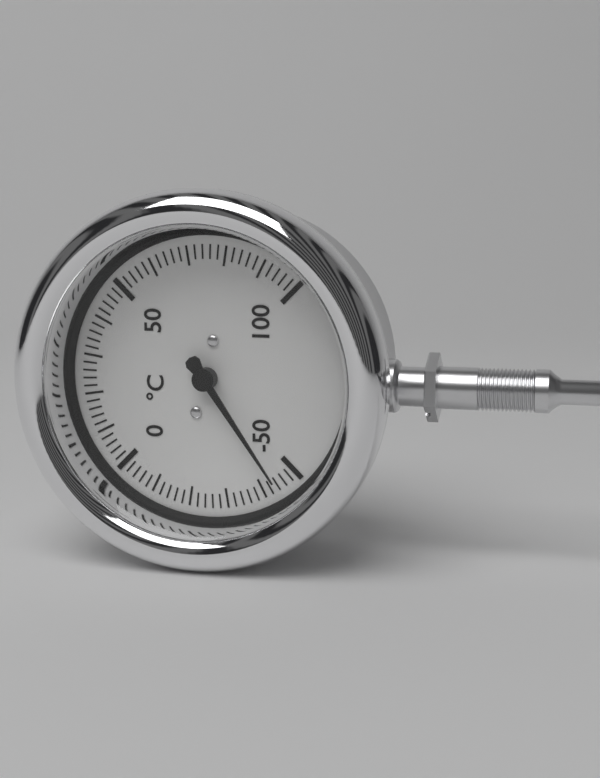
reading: -44 °C
